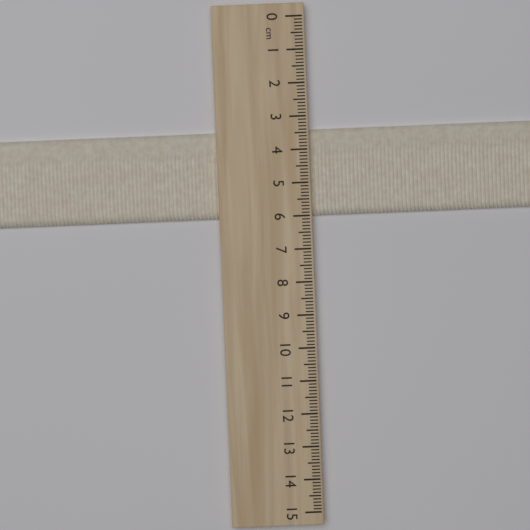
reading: 6.0 cm
